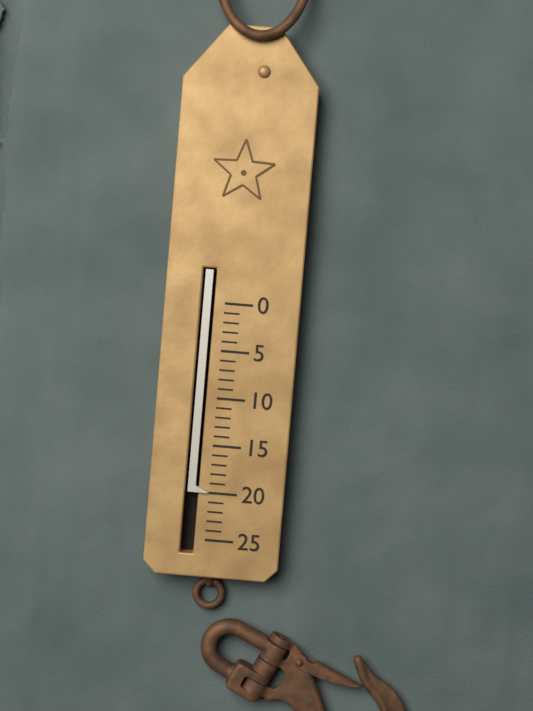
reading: 20 (no unit)
